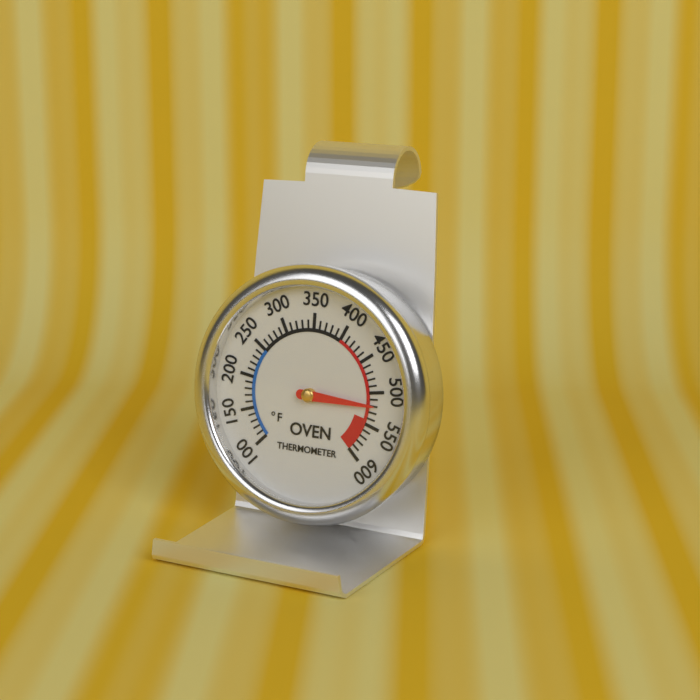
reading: 520 °F
